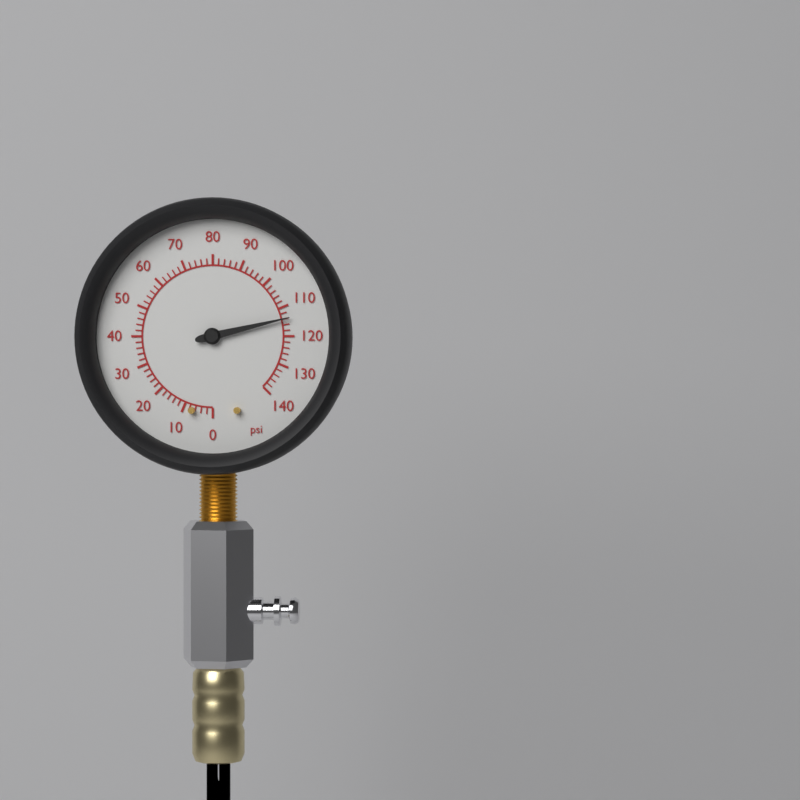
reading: 114 psi
